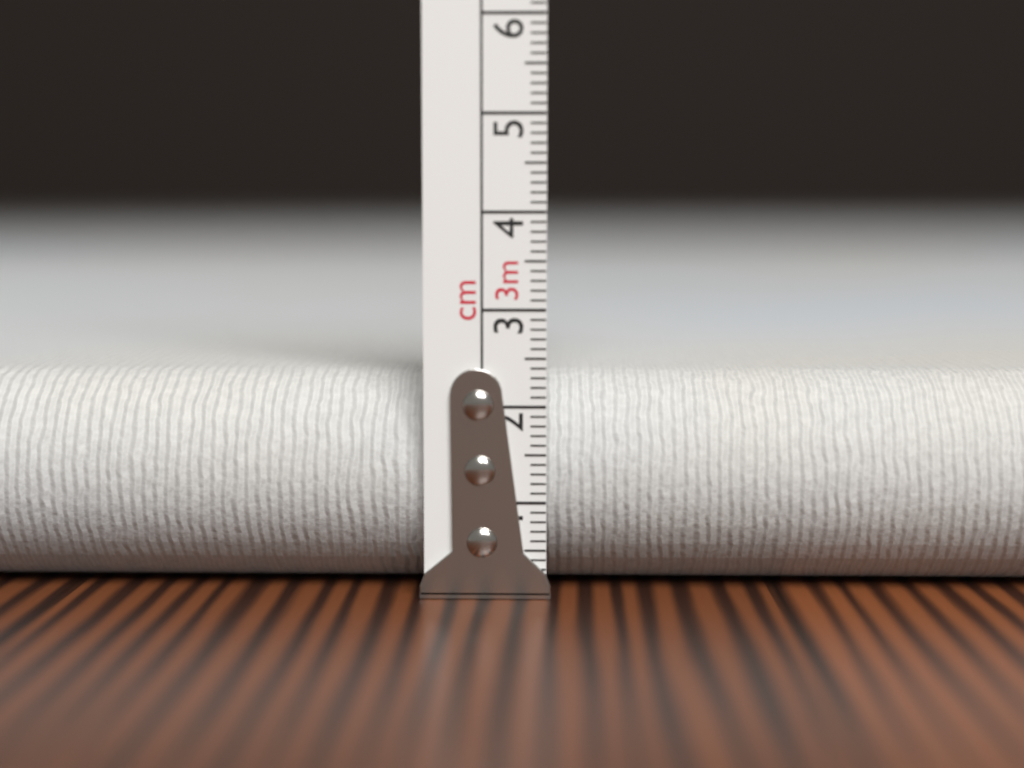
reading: 2.3 cm
